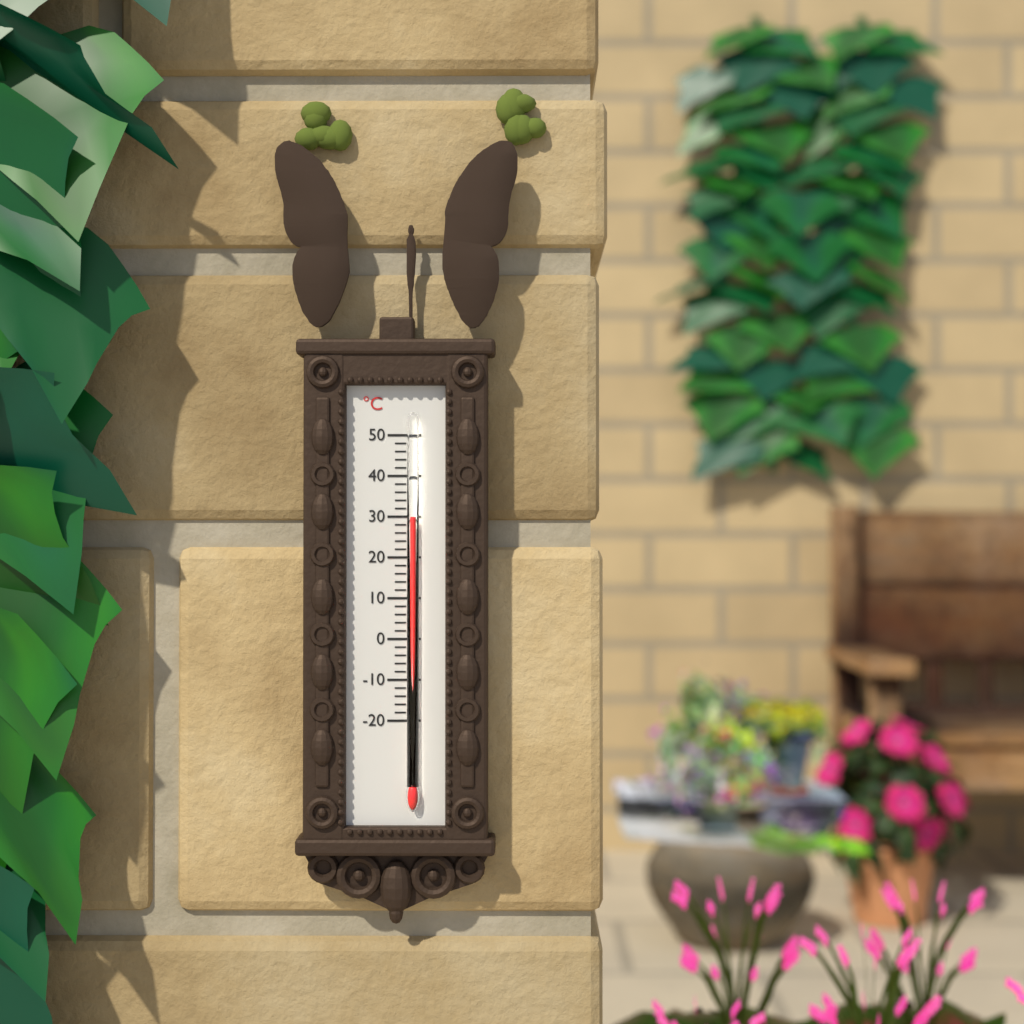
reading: 30 °C
